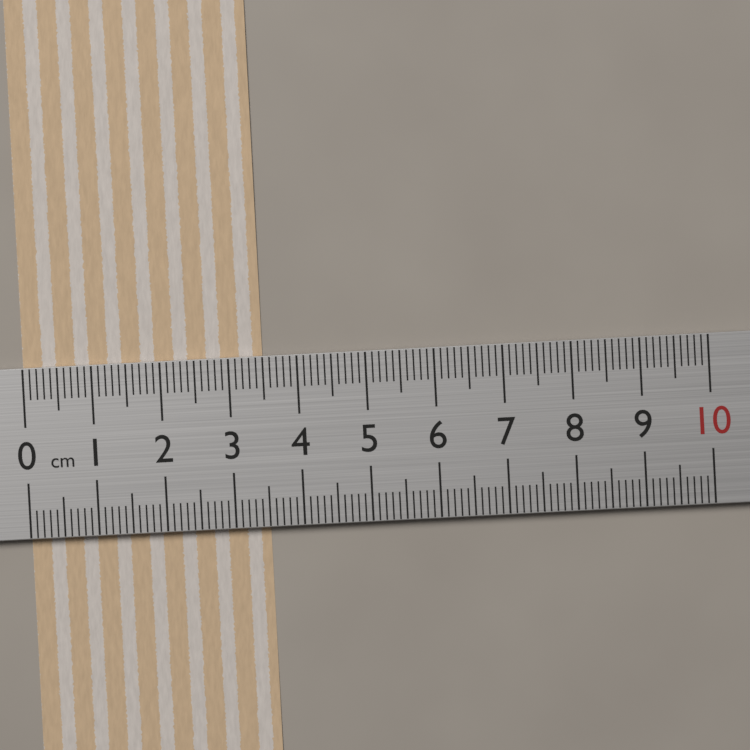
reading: 3.5 cm
